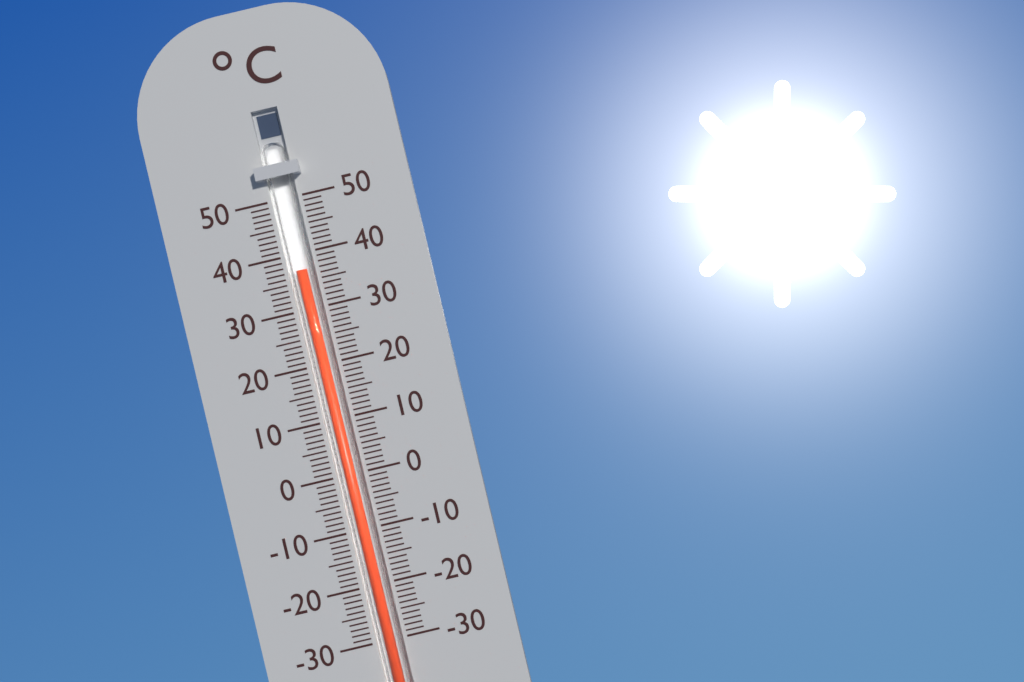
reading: 37 °C
